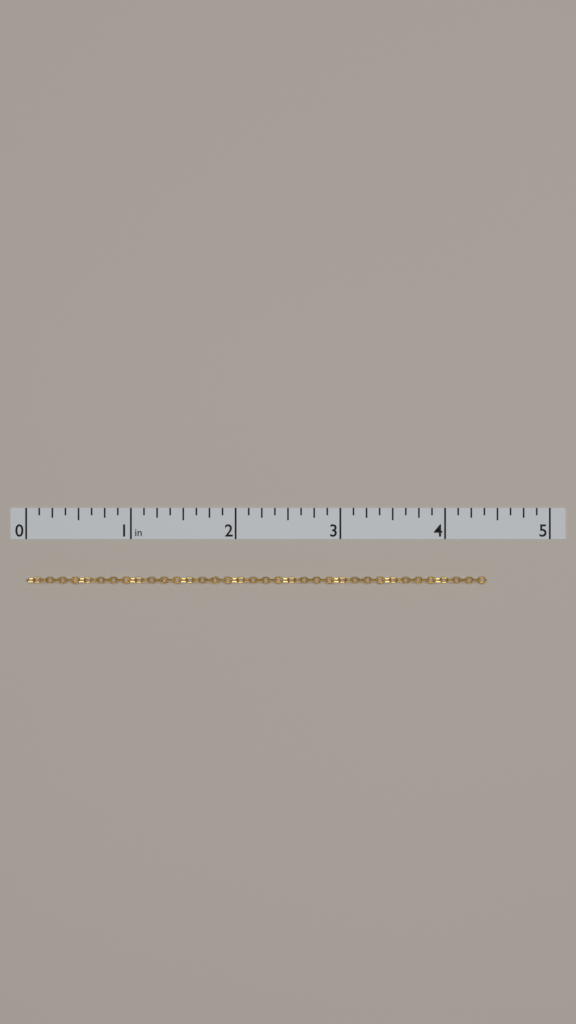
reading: 4.400 in
